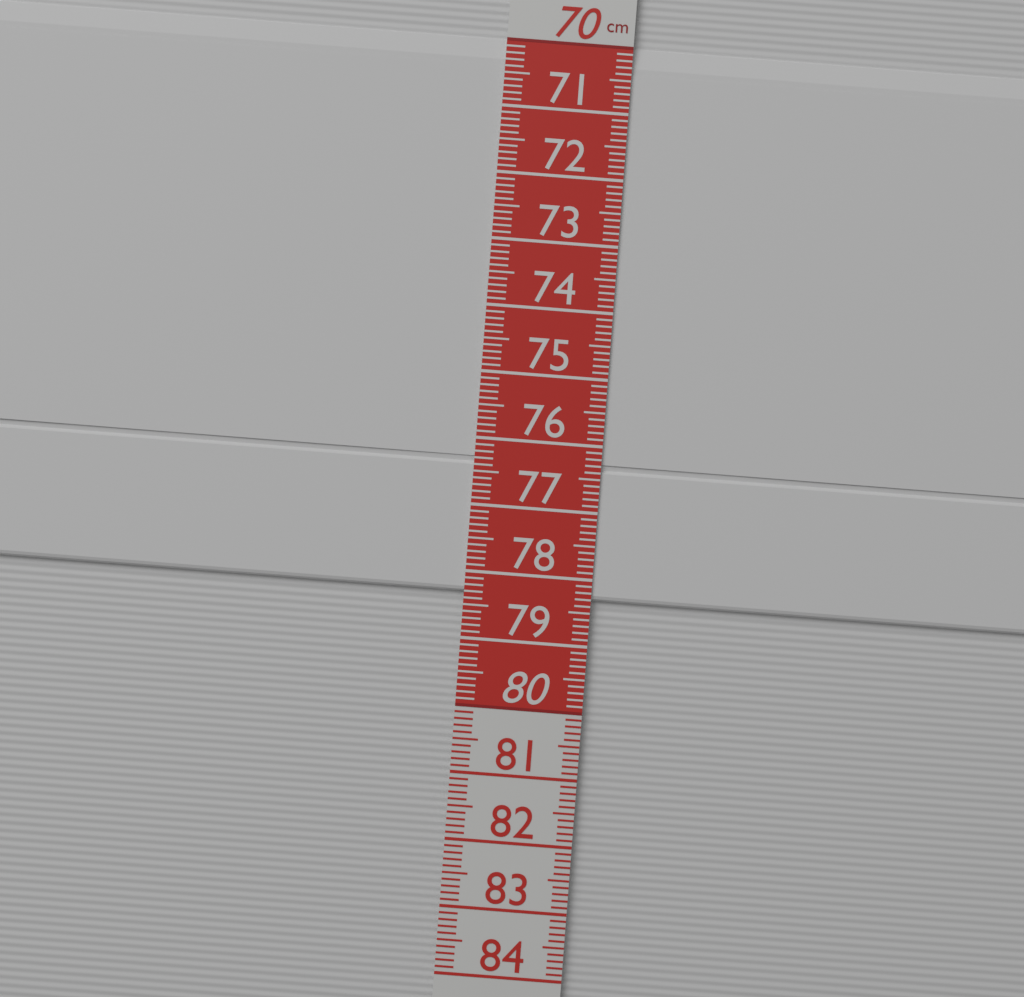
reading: 78.3 cm
